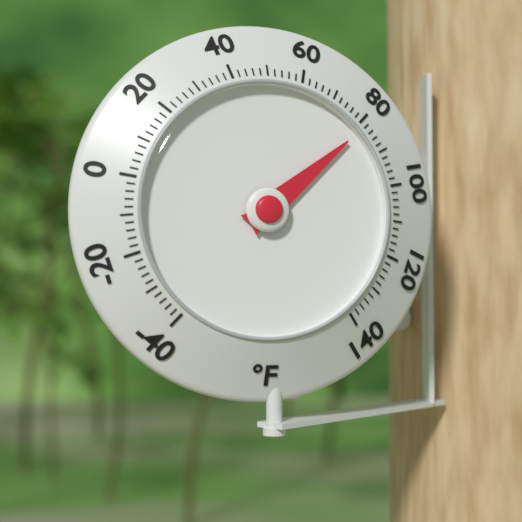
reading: 82 °F
